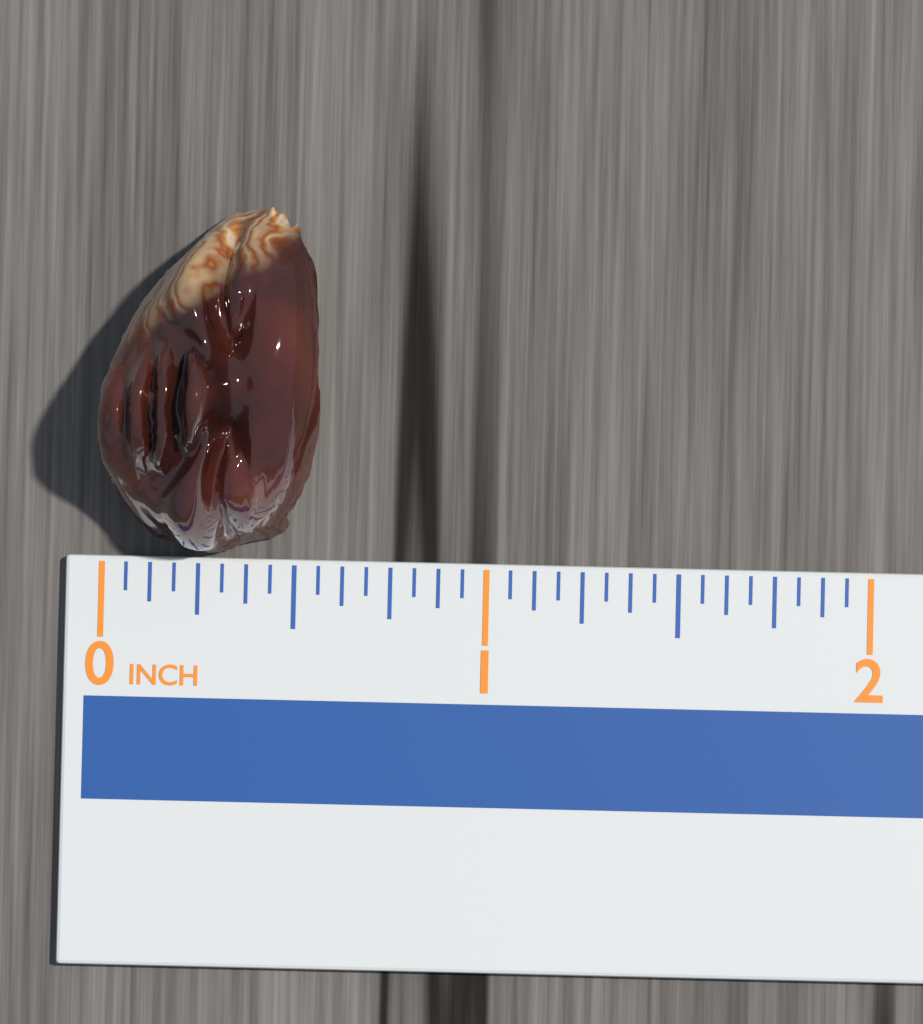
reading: 0.5625 in
